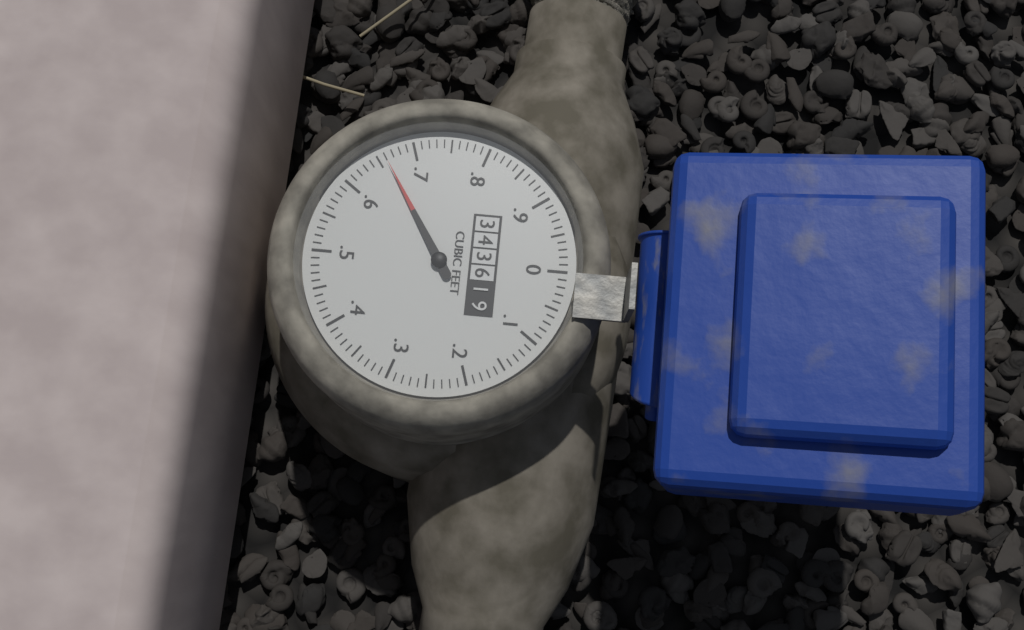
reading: 0.66 cubic feet
